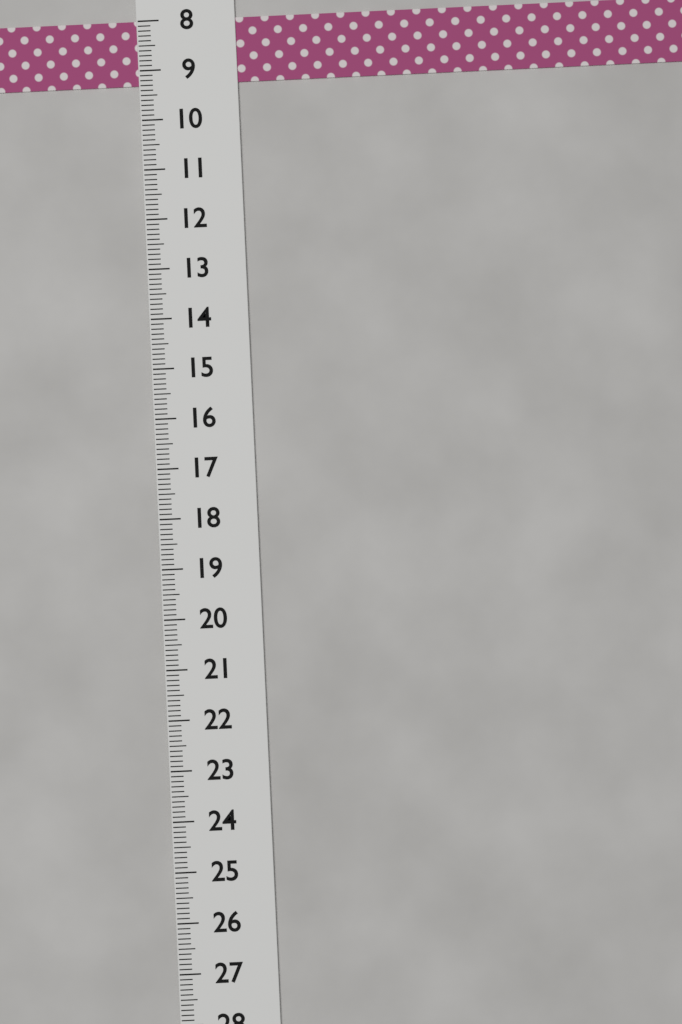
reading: 9.3 (no unit)
